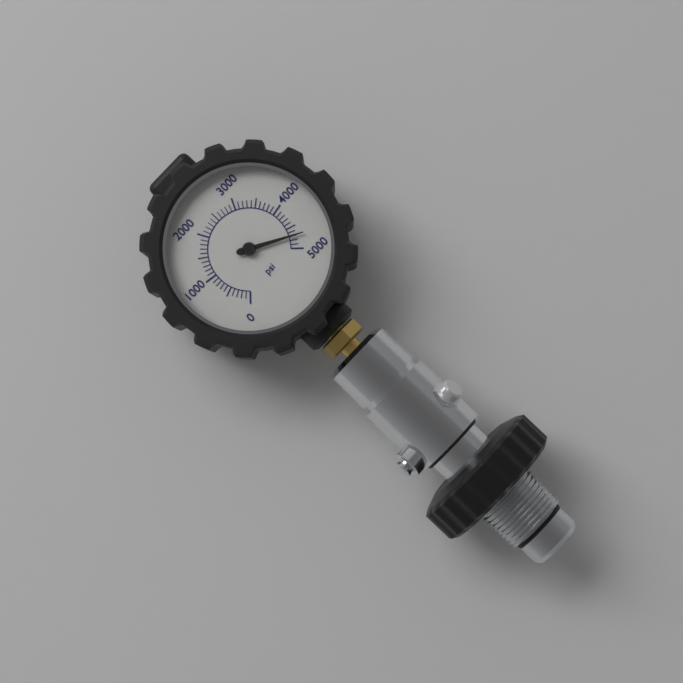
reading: 4700 psi
